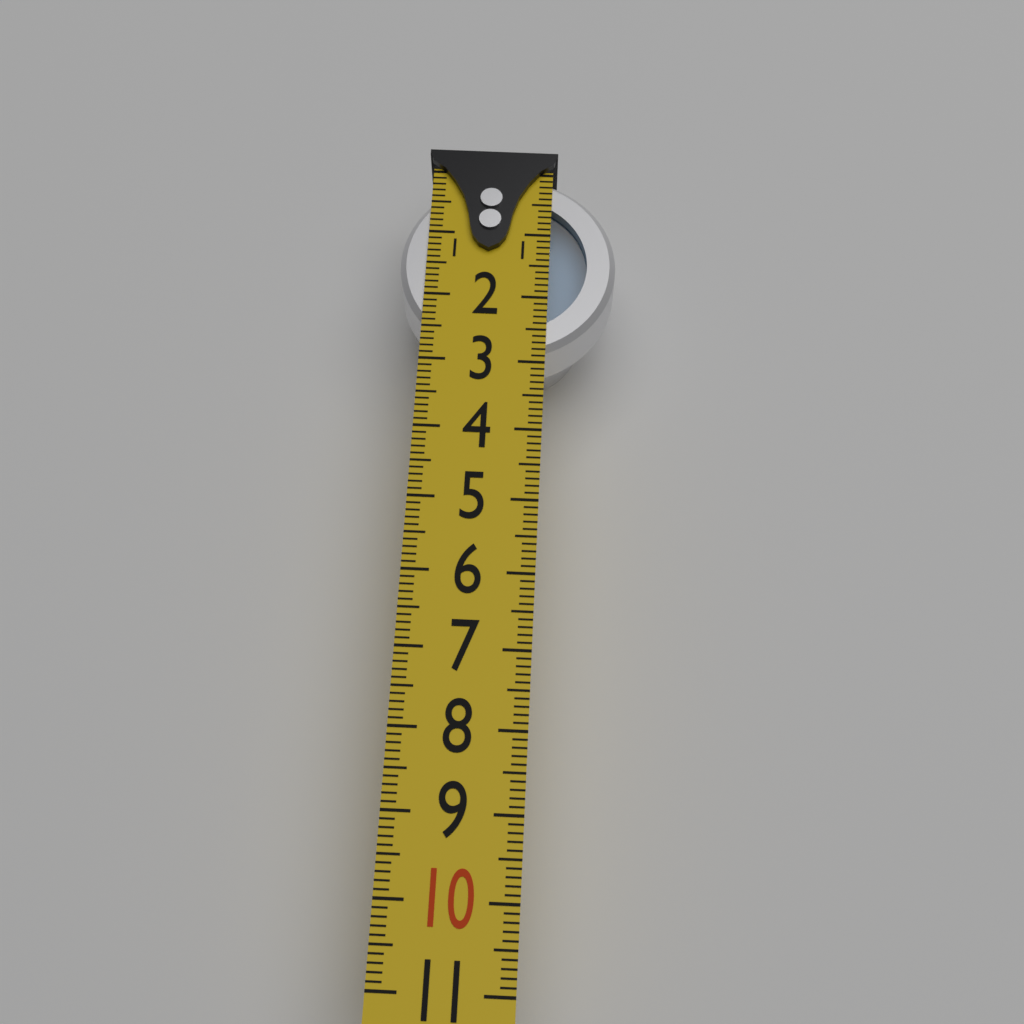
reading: 2.9 (no unit)
